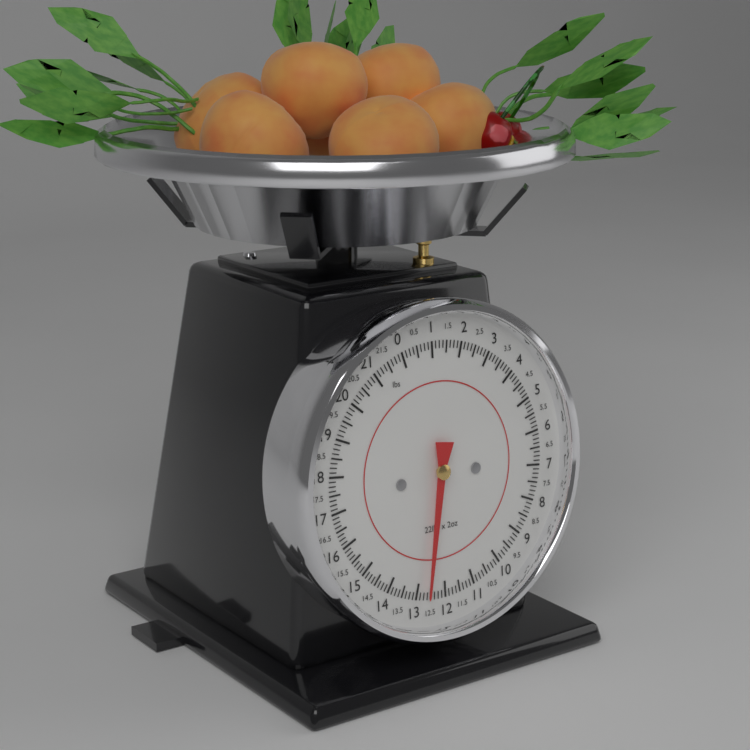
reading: 12.625 lbs
